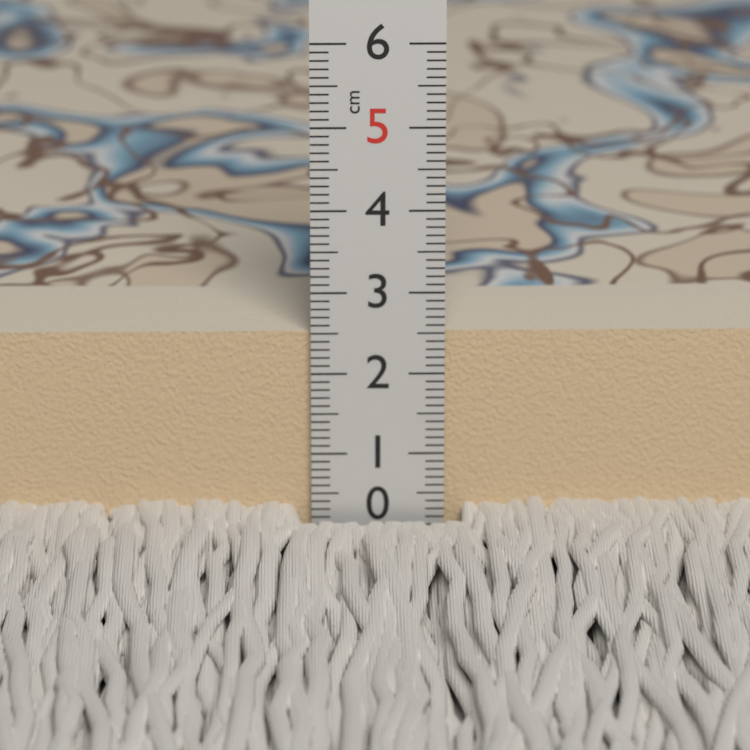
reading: 2.5 cm
